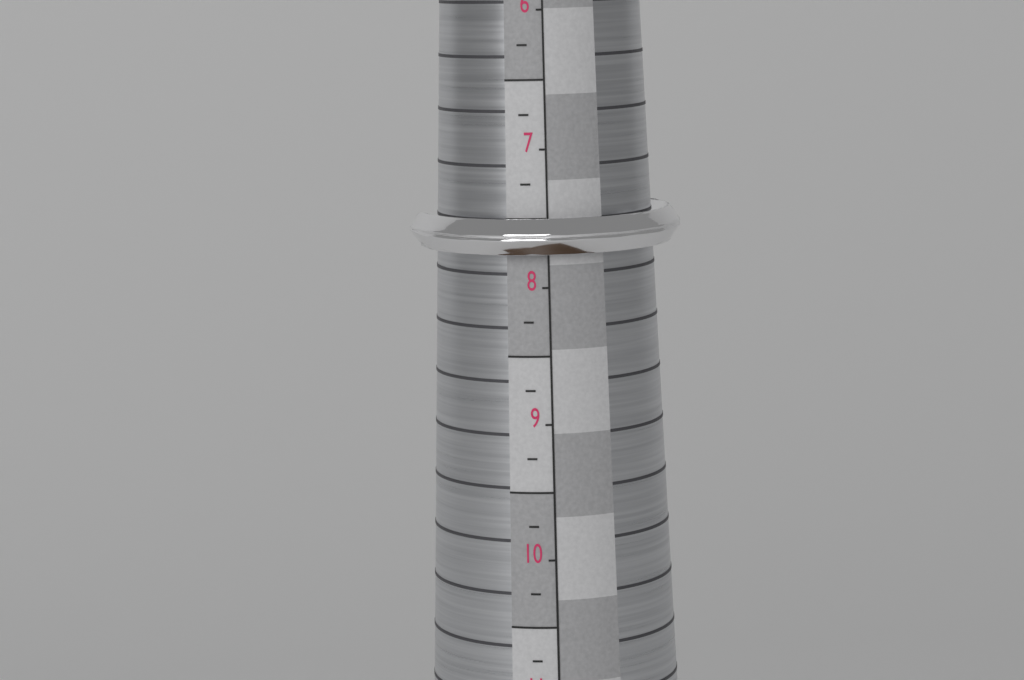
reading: 7.75 (no unit)
